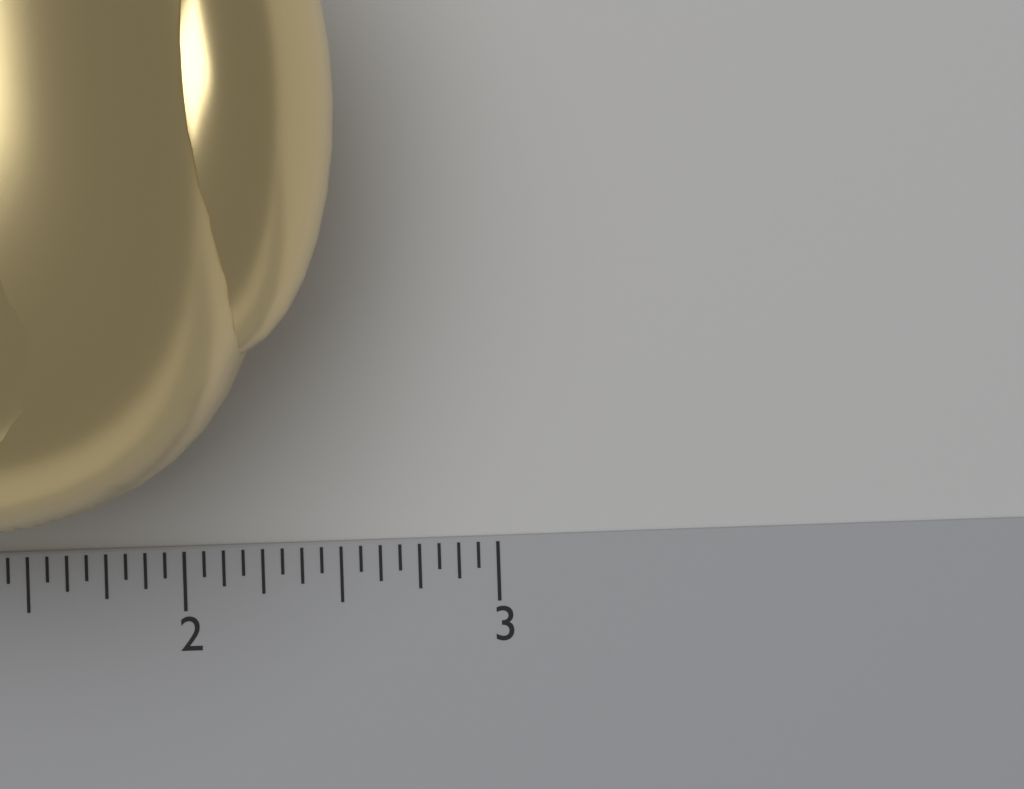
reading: 2.5625 inch
